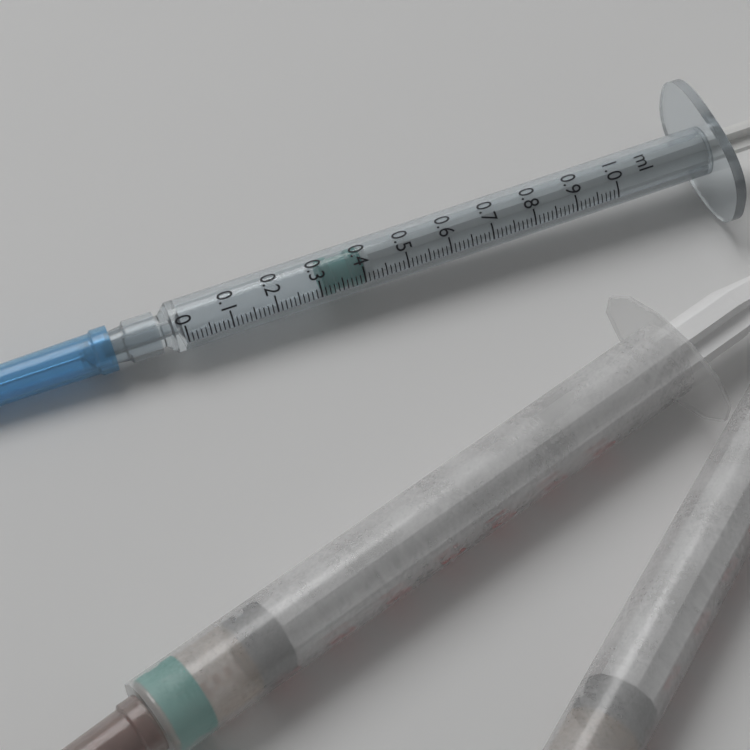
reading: 0.31 ml
